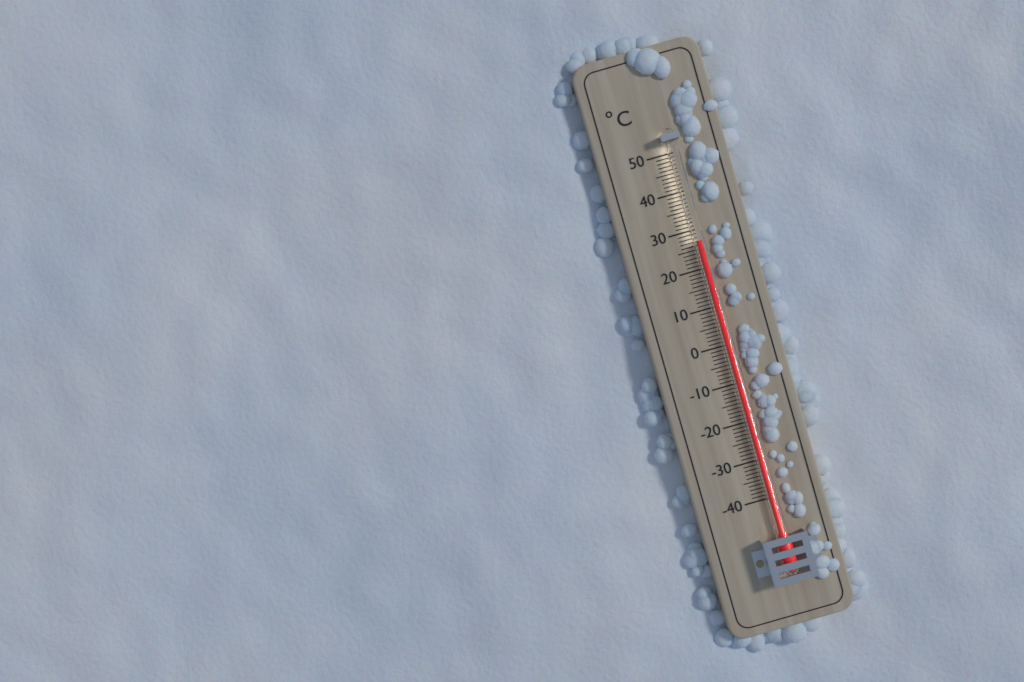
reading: 27 °C
